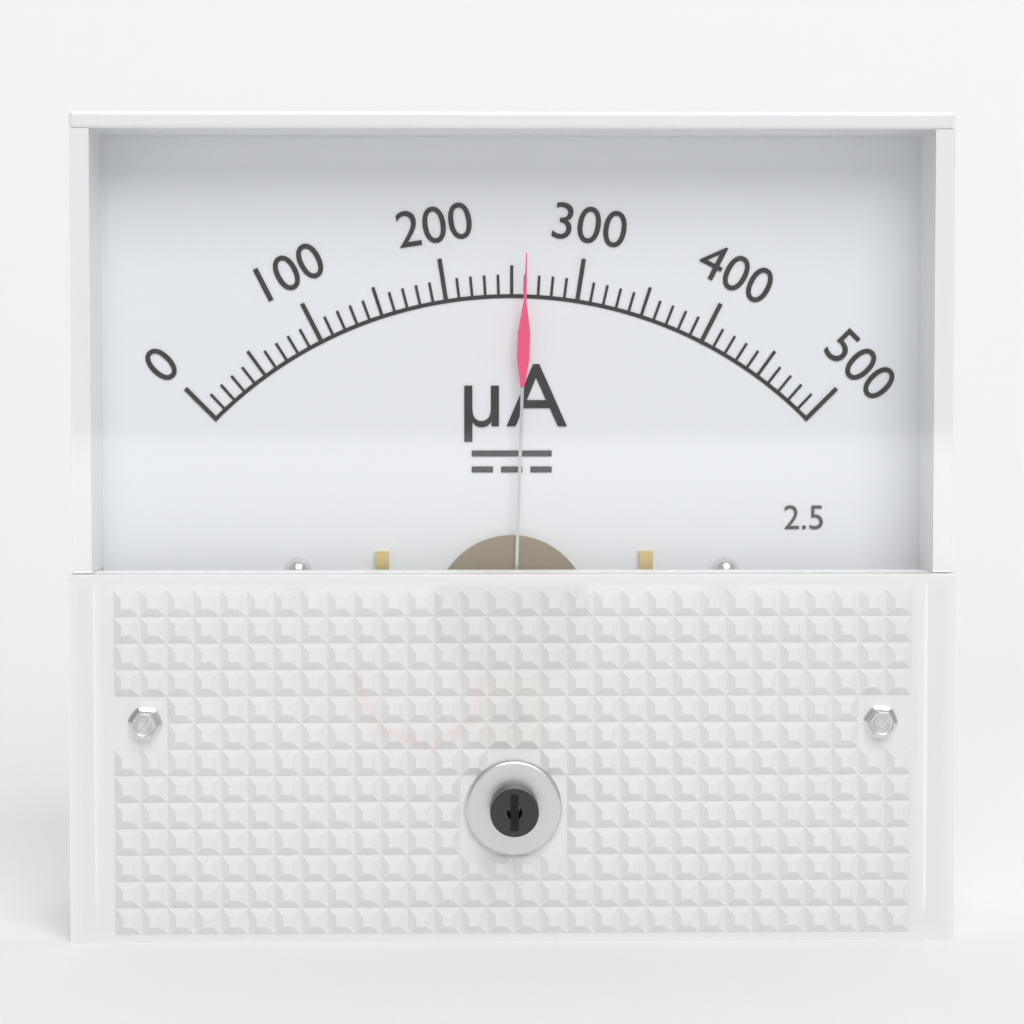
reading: 260 µA
